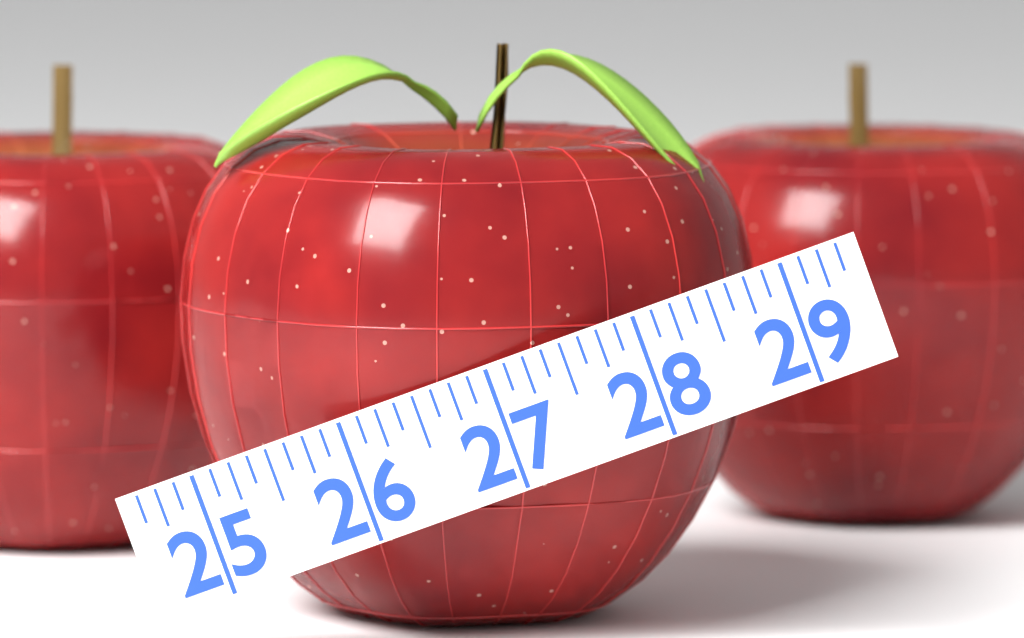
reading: 28.875 (no unit)
